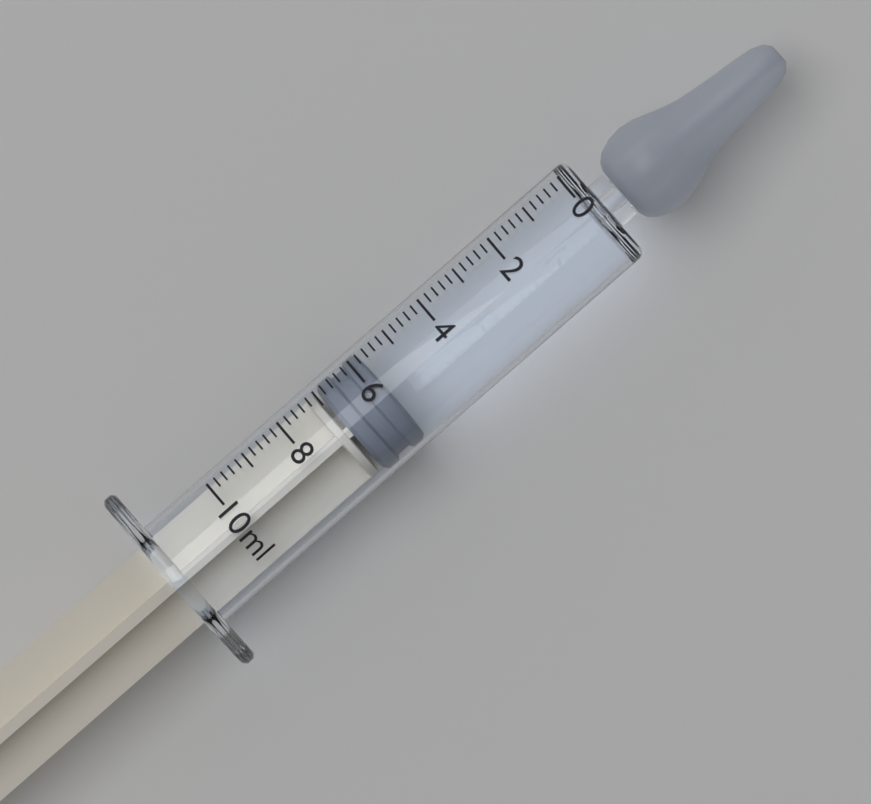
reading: 5.8 ml
